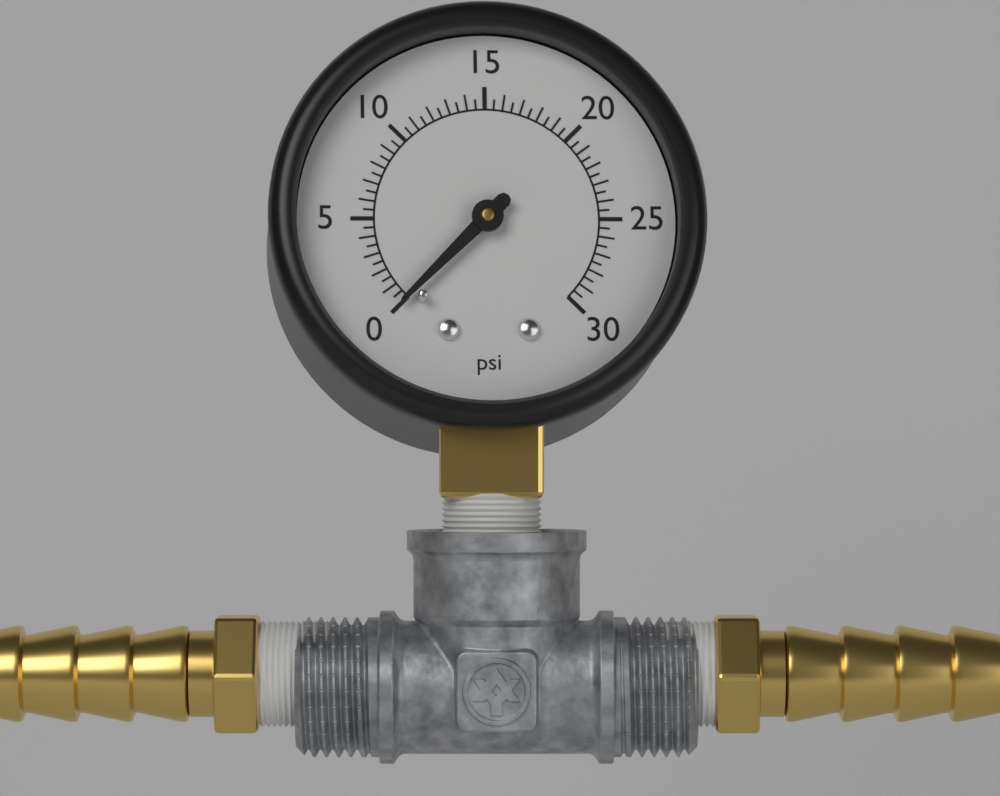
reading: 0.0 psi
